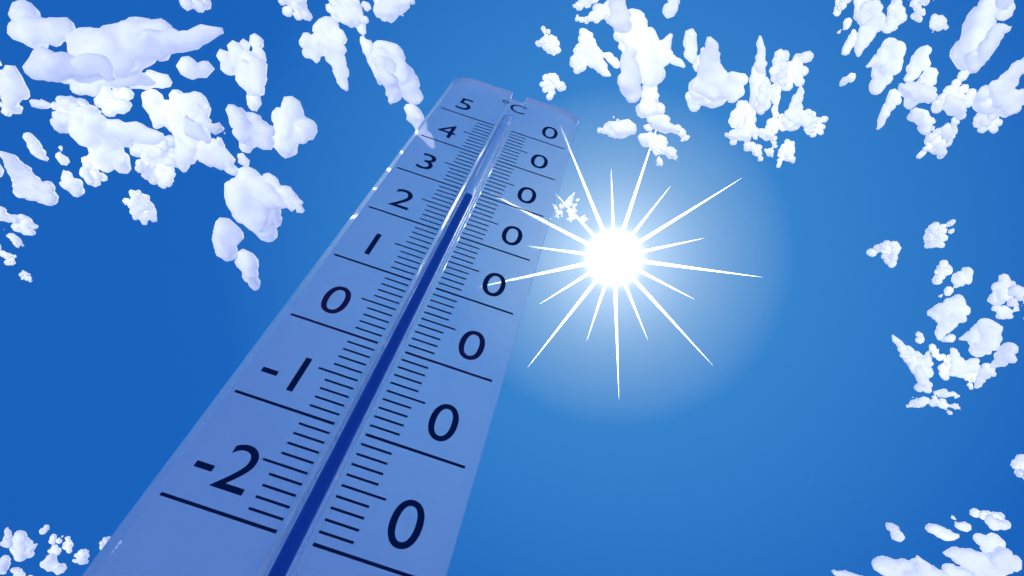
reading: 29 °C
